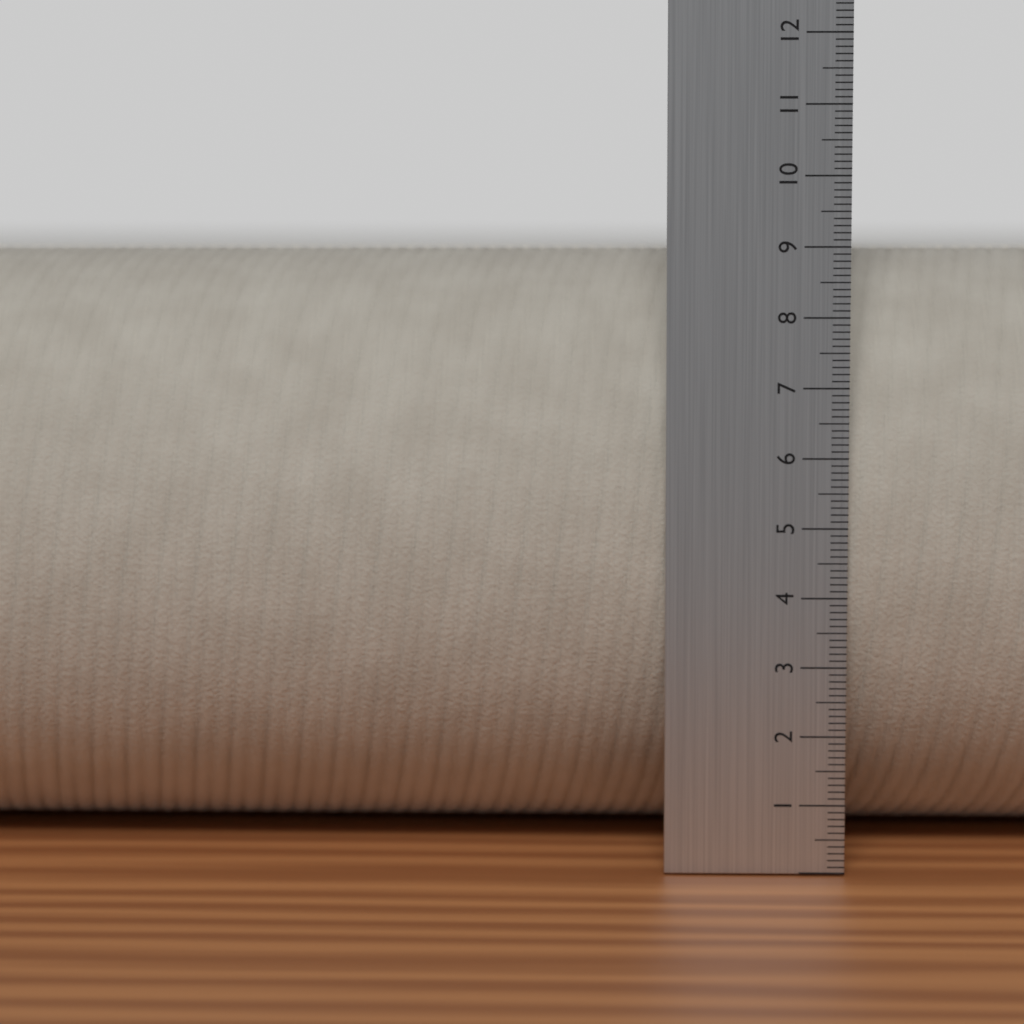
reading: 9.0 cm
